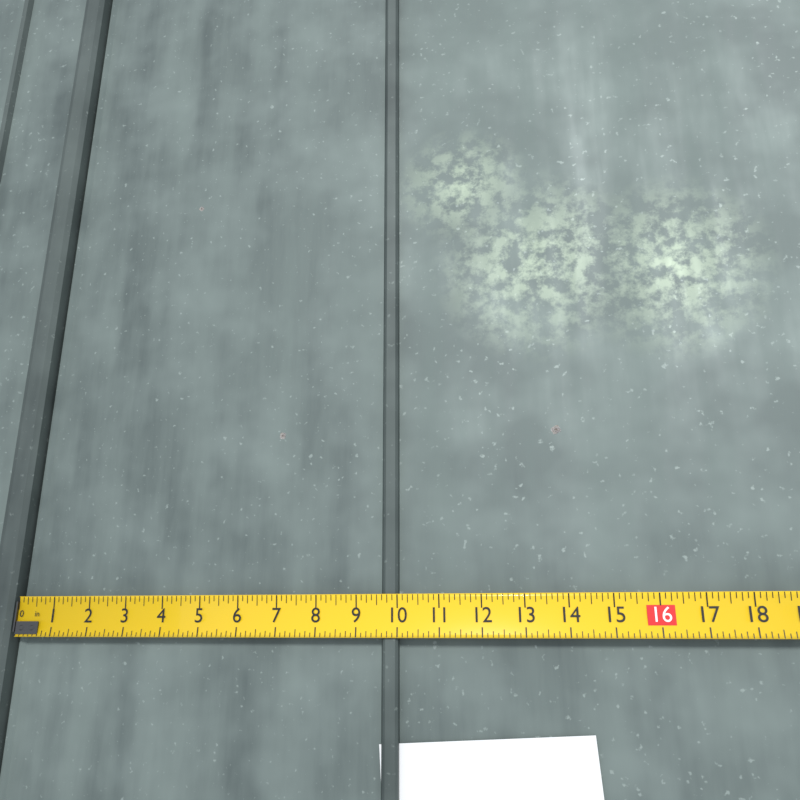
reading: 10.000 in
